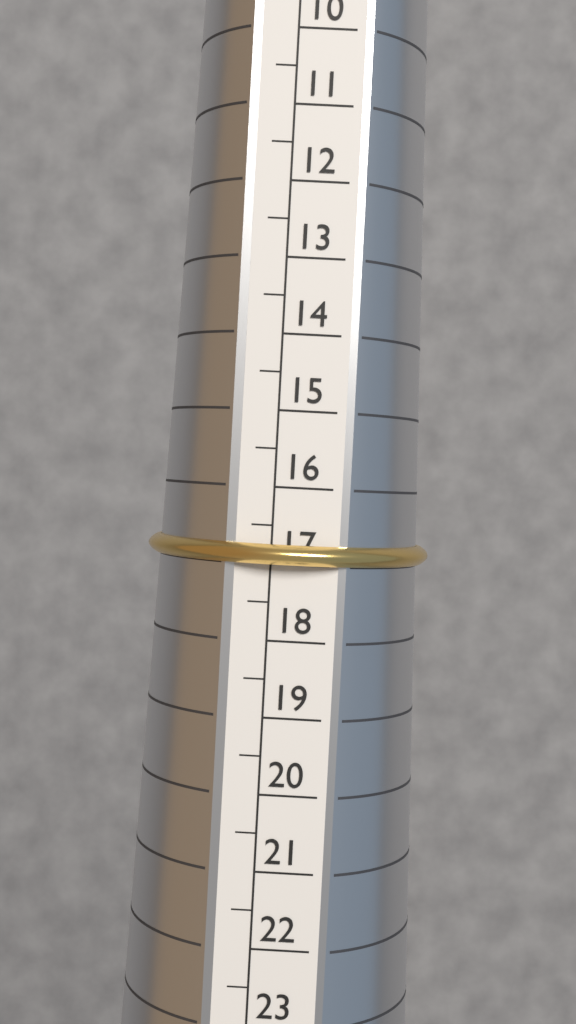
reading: 17.0 (no unit)
